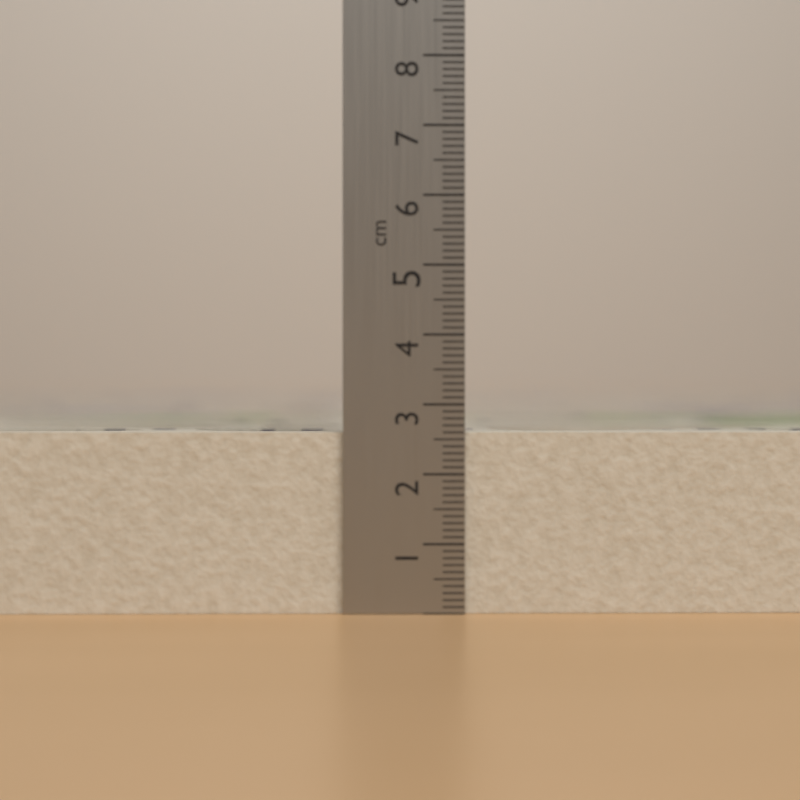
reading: 2.6 cm
